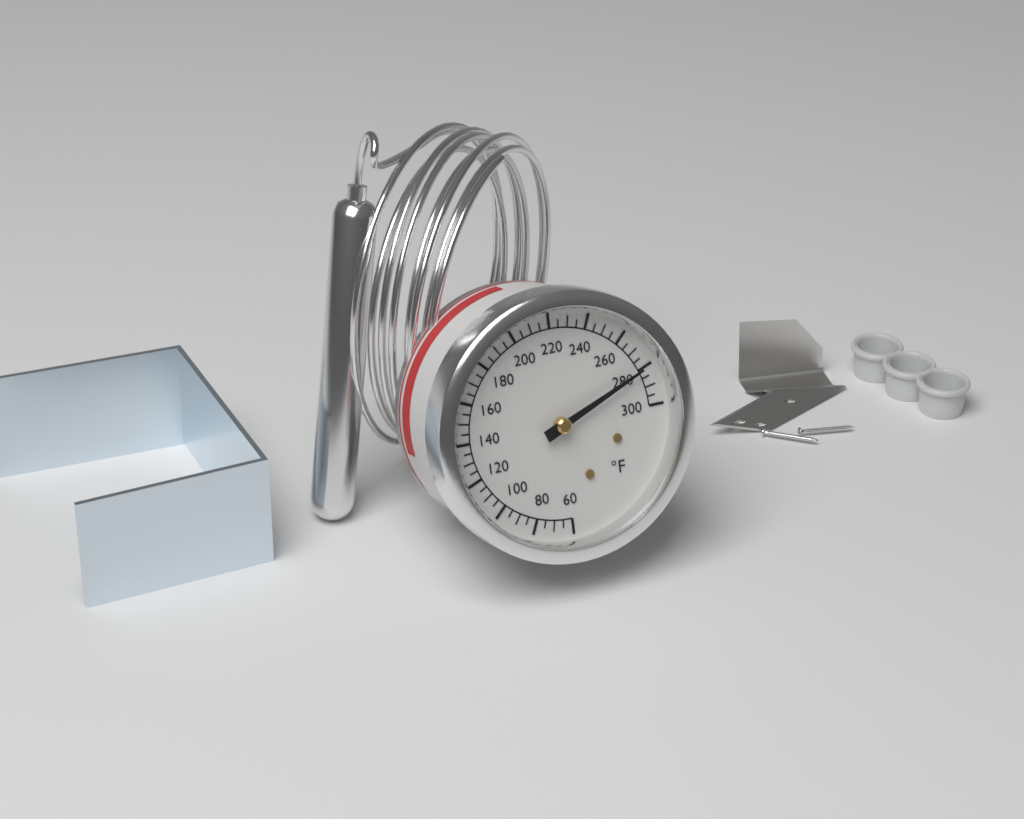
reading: 280 °F
